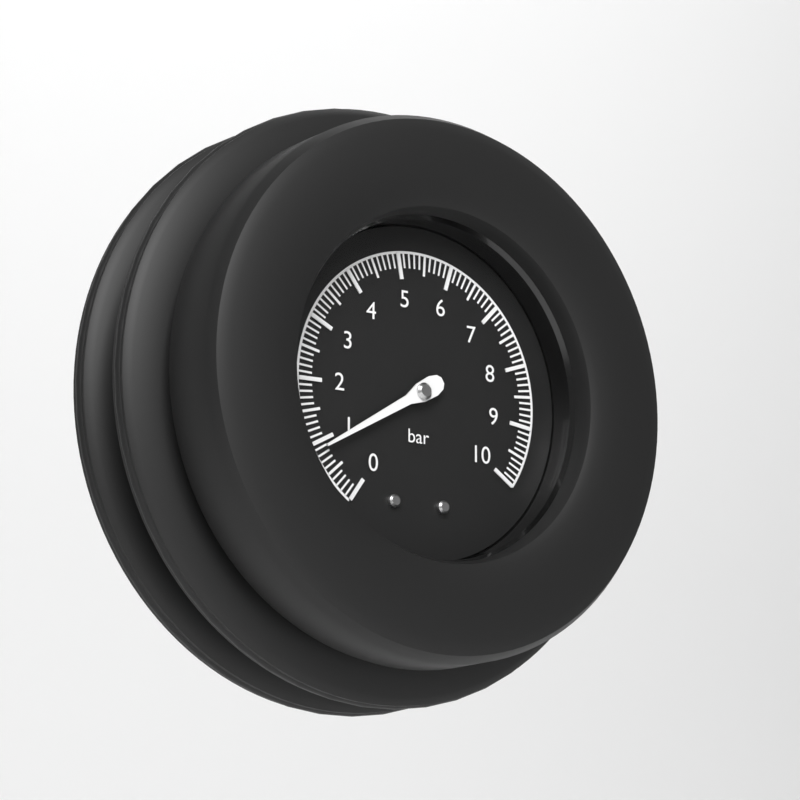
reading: 0.9 bar
